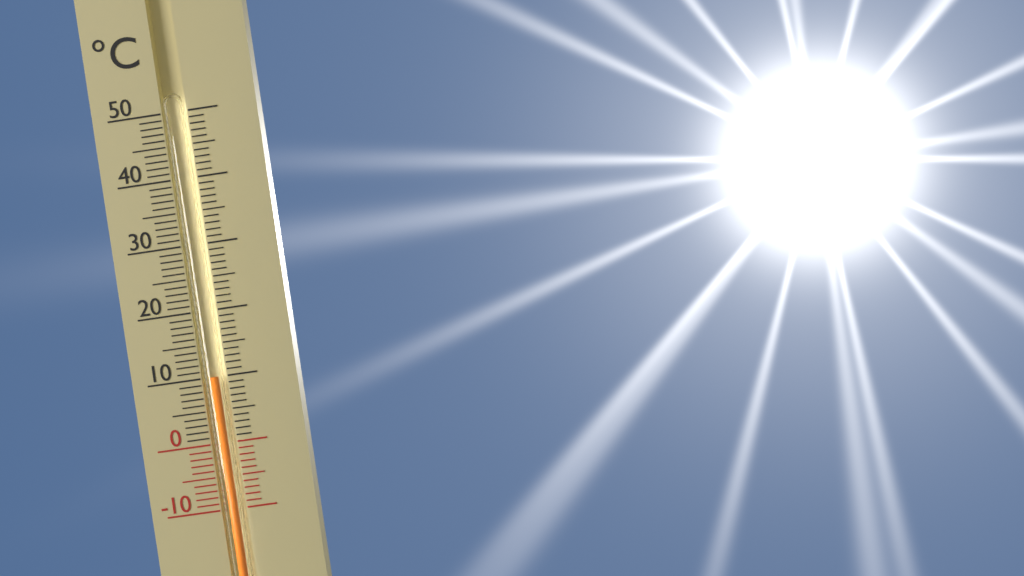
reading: 10 °C
